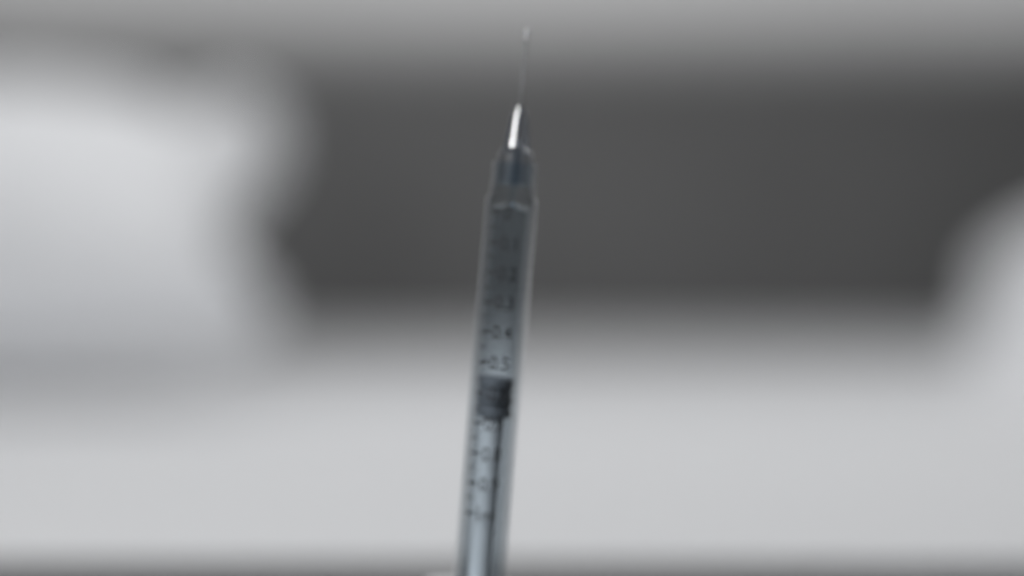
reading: 0.55 ml
